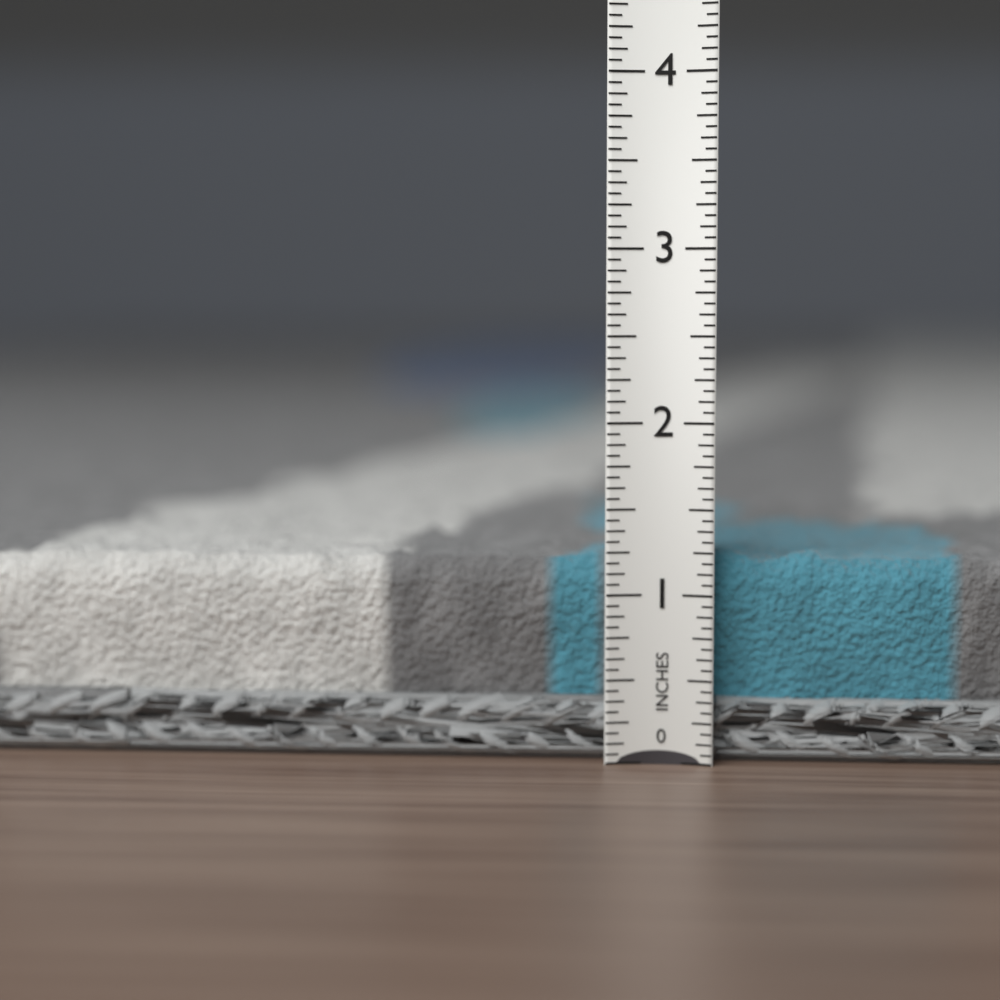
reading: 1.3125 in
